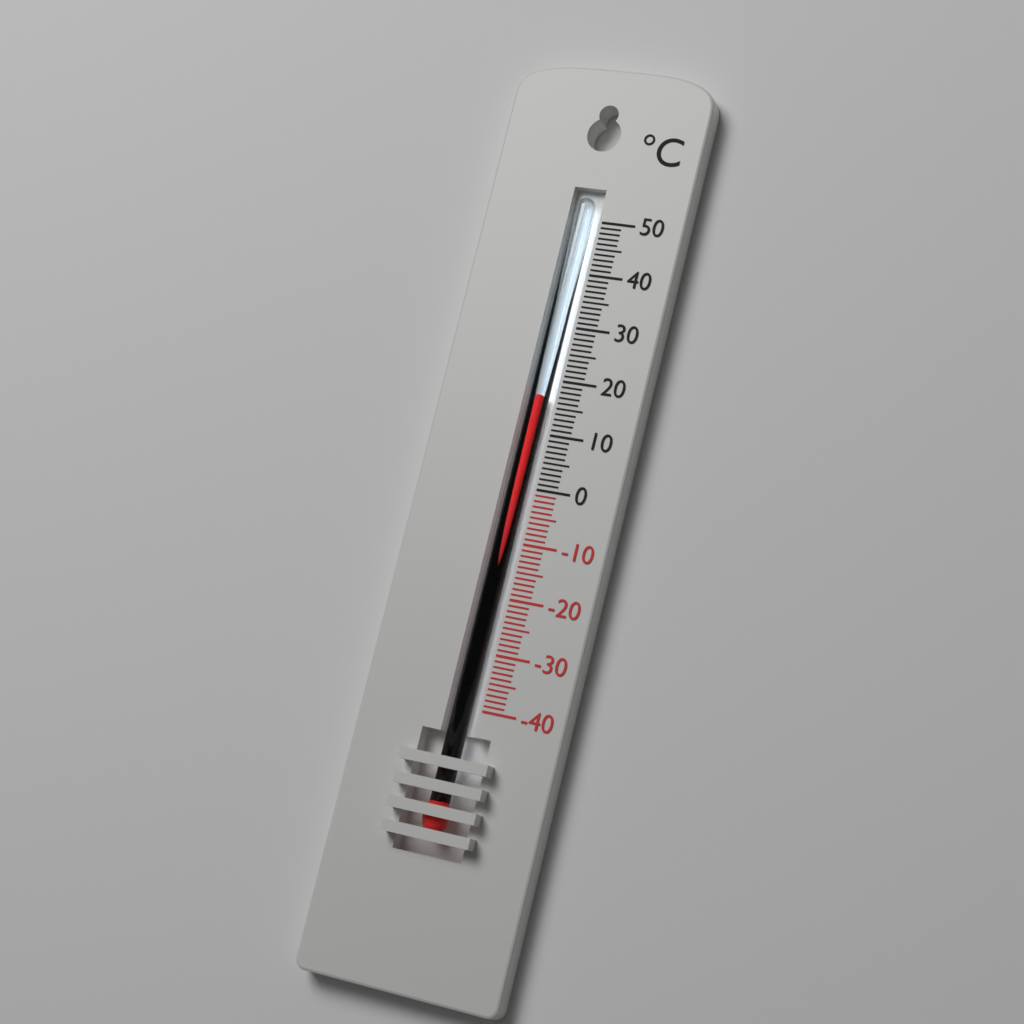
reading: 17 °C
